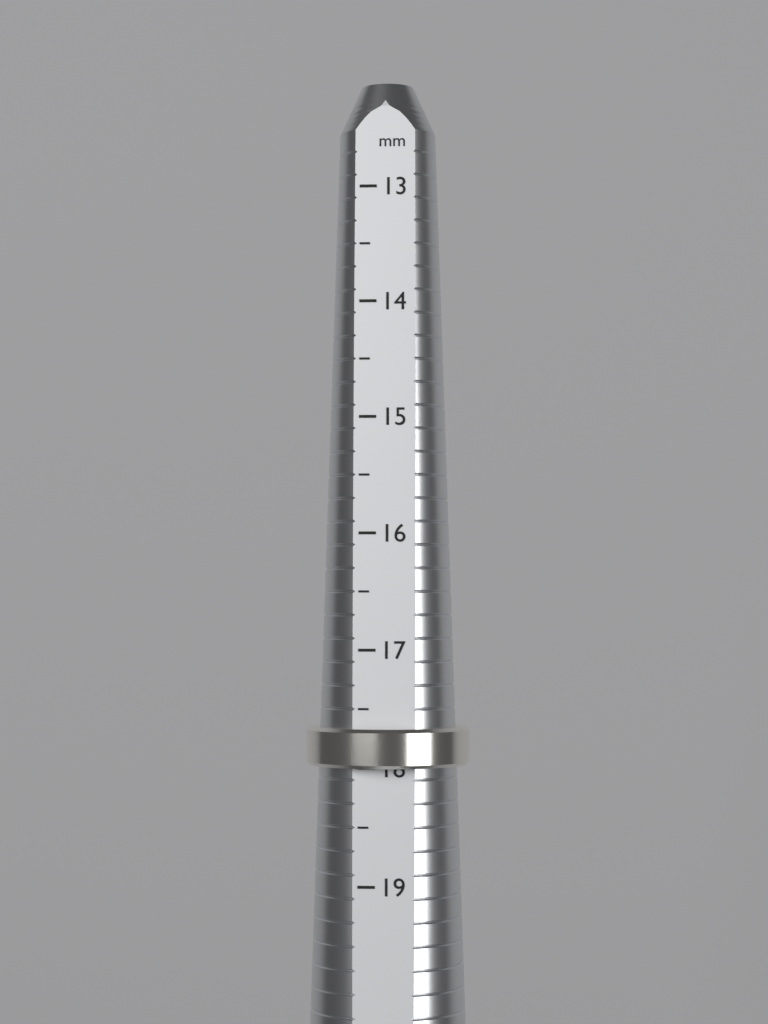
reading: 18.0 mm
